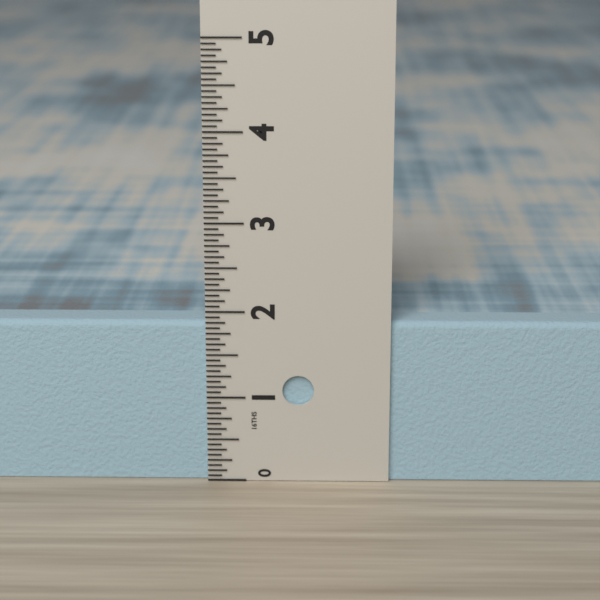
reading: 1.8750 in
